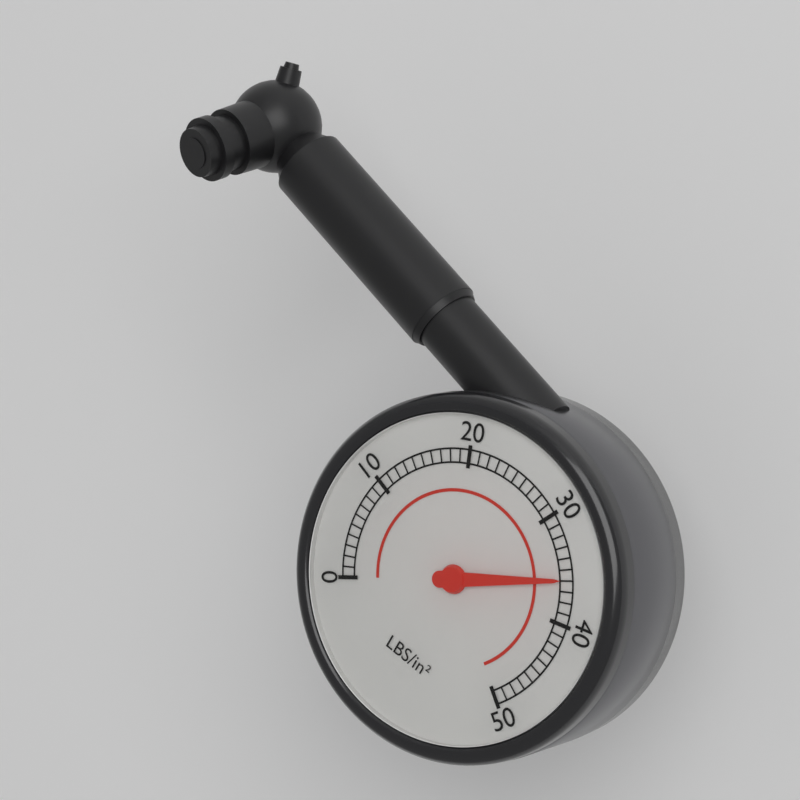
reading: 36 psi
